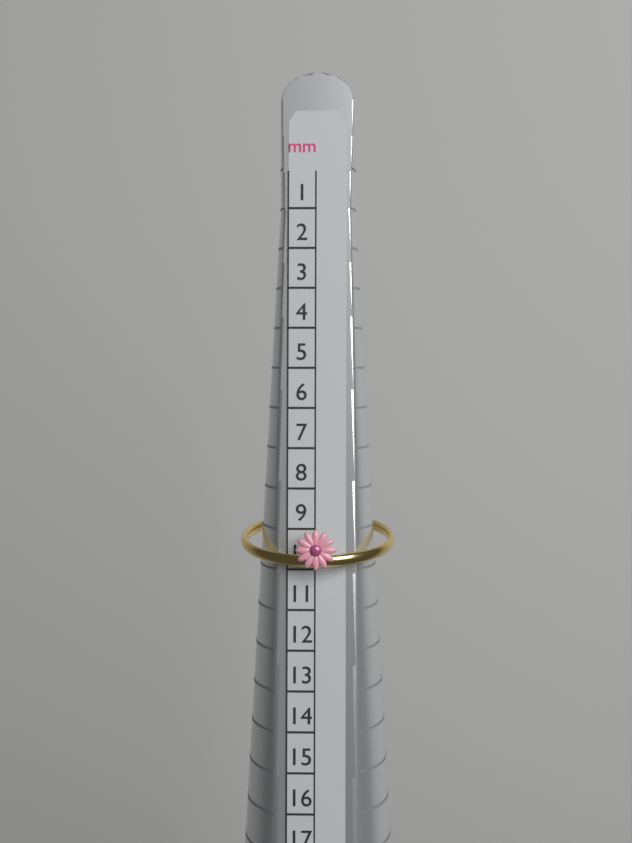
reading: 10 mm
